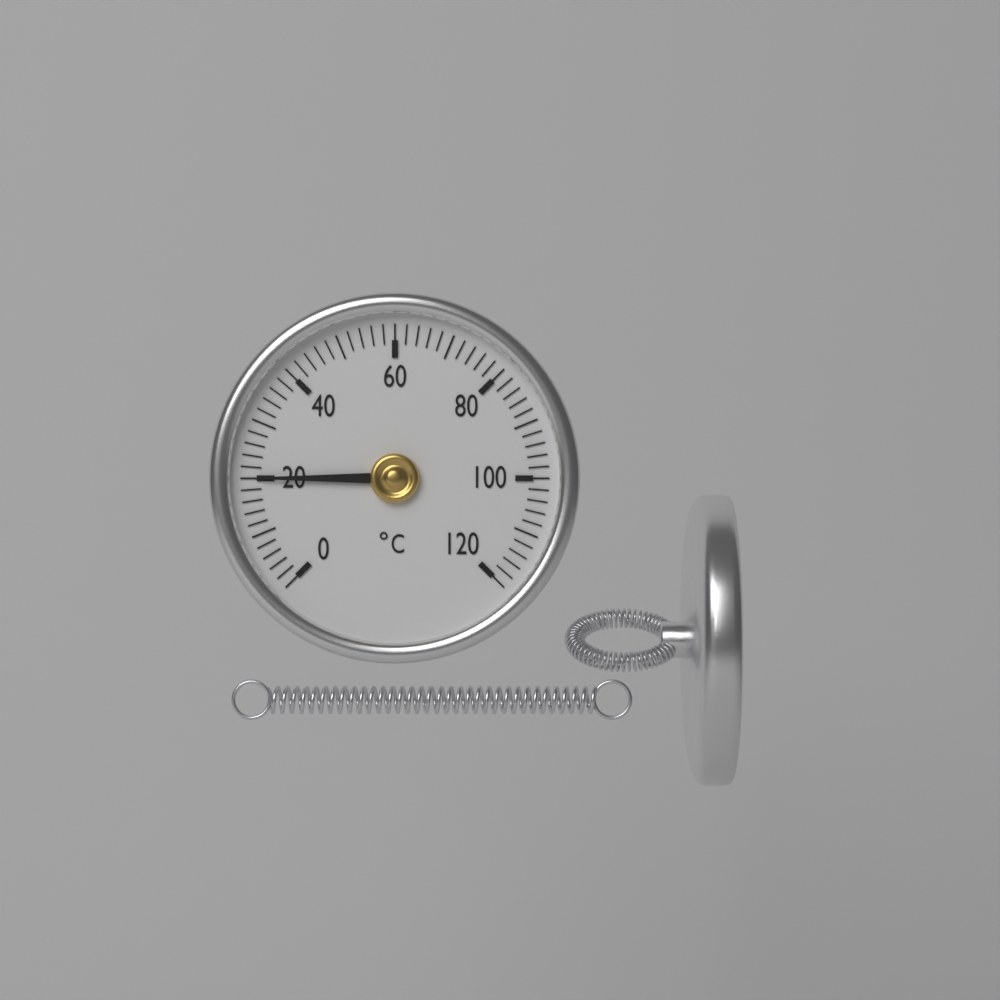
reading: 20 °C
